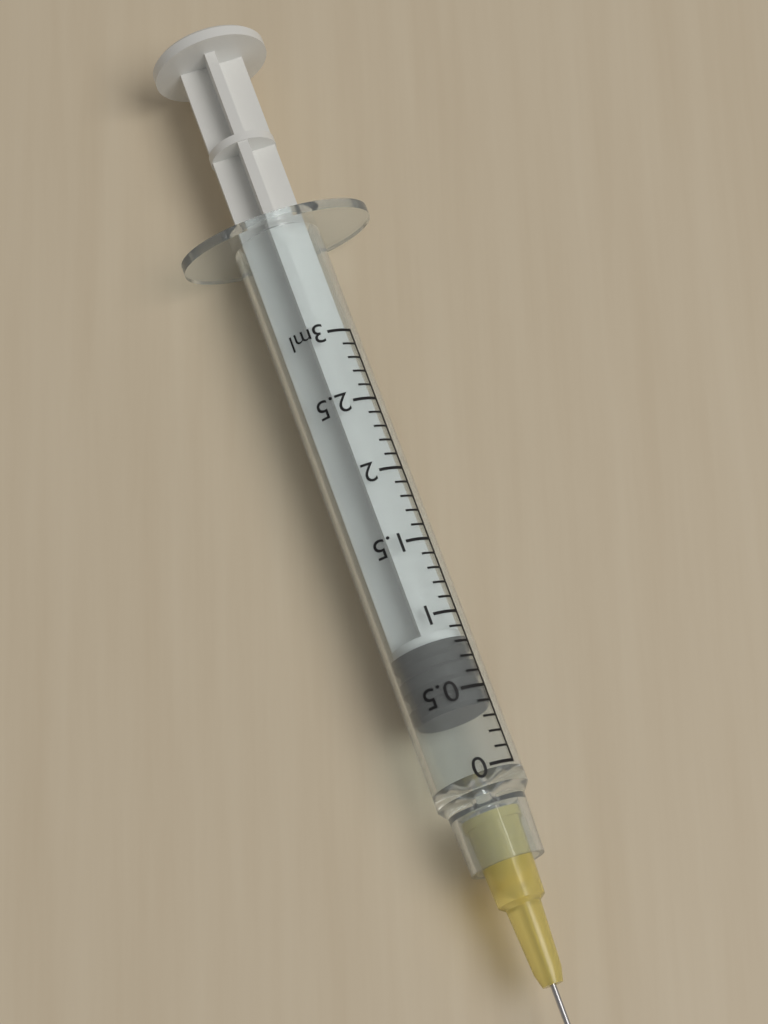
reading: 0.4 ml
